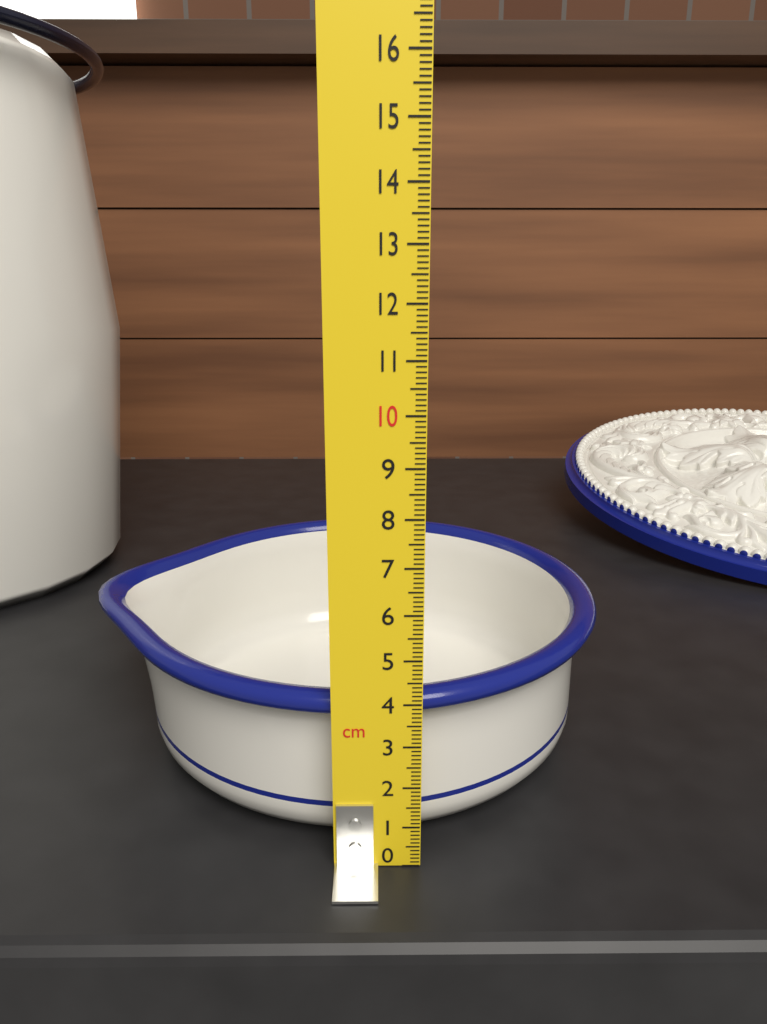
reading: 4.1 cm
